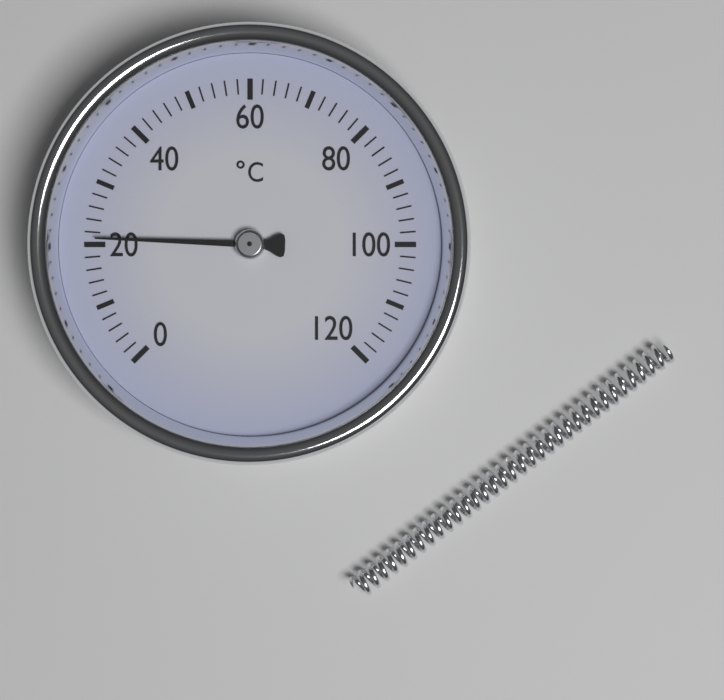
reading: 21 °C
